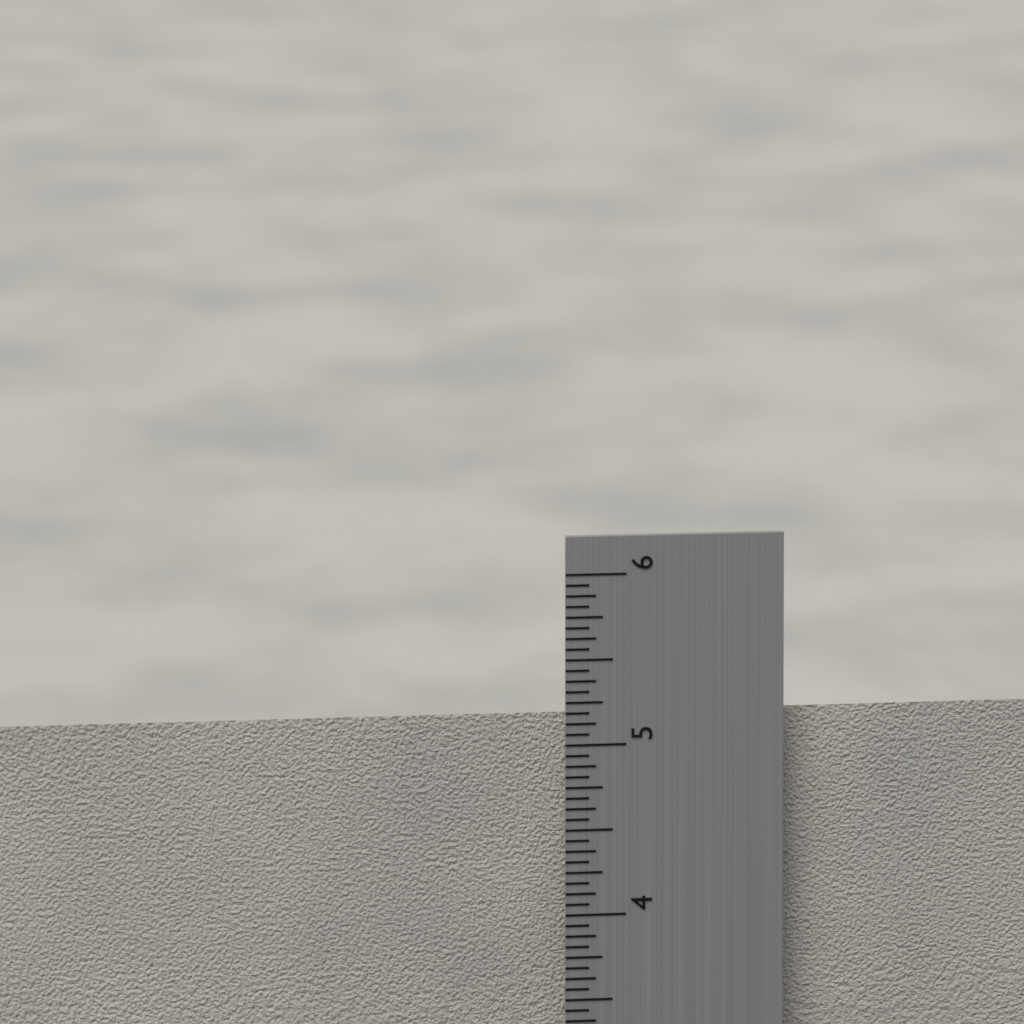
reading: 5.1250 in
